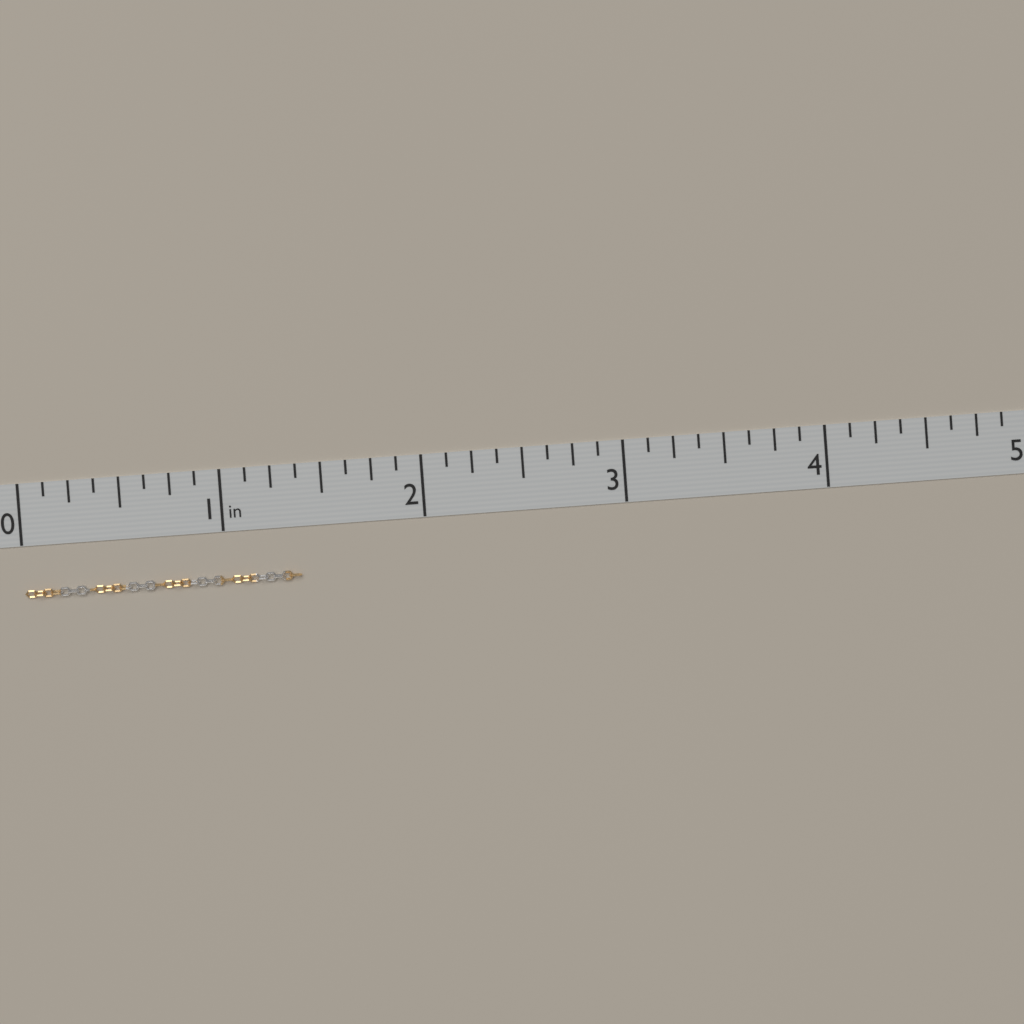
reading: 1.375 in
